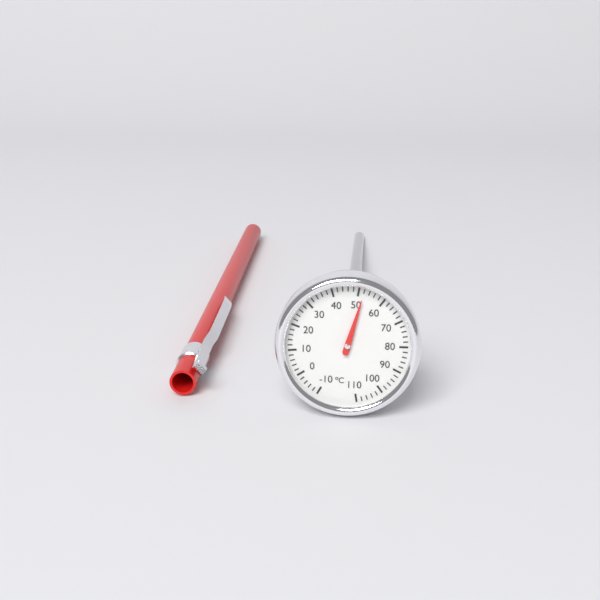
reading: 52 °C
